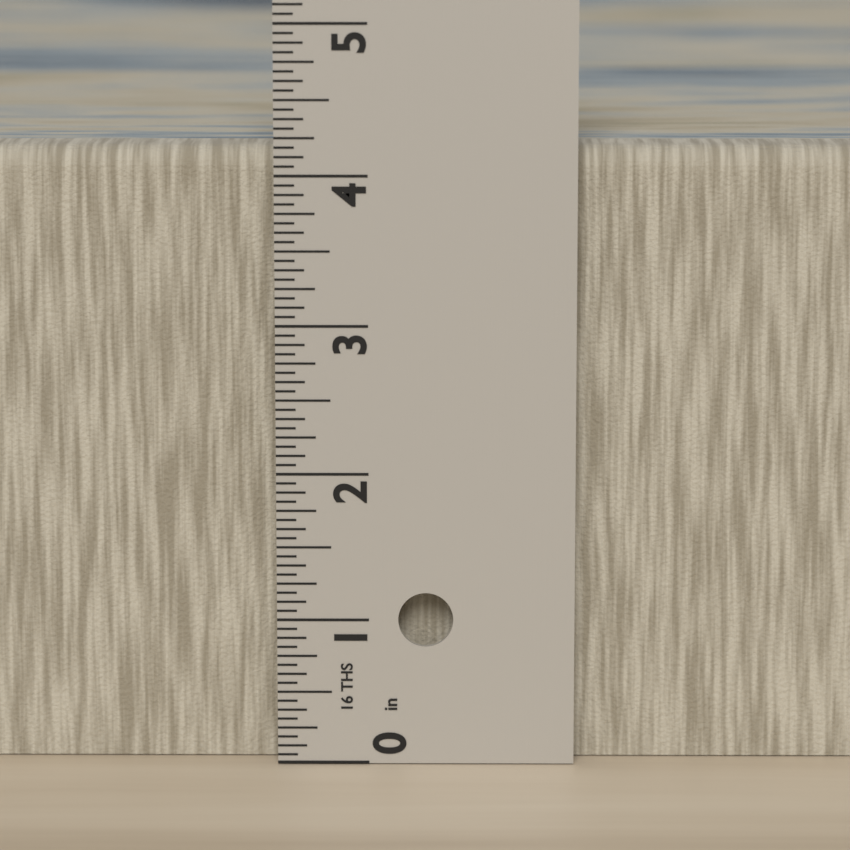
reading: 4.1875 in
